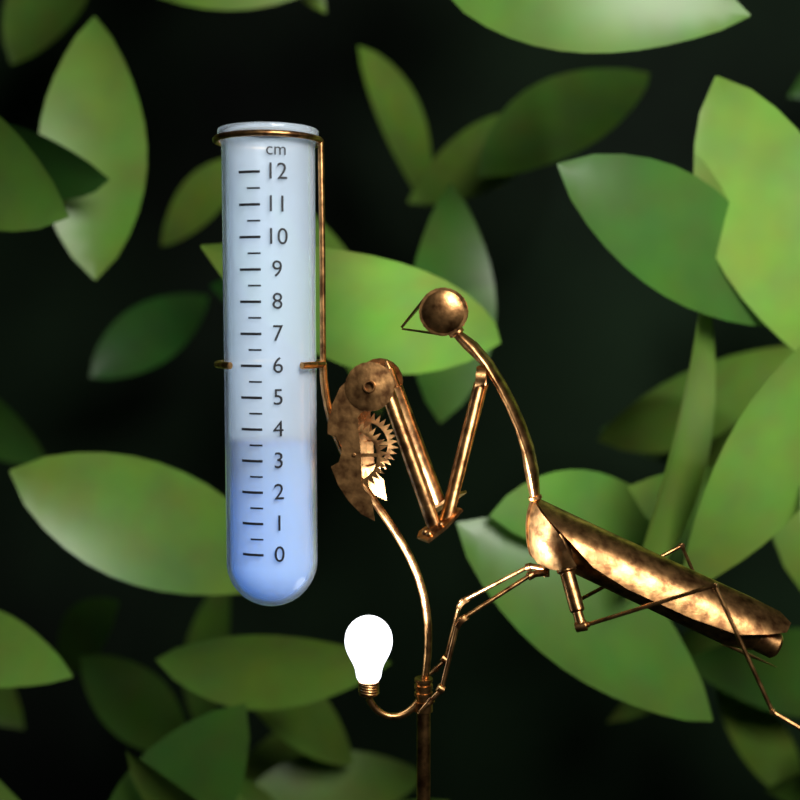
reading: 3.5 cm
